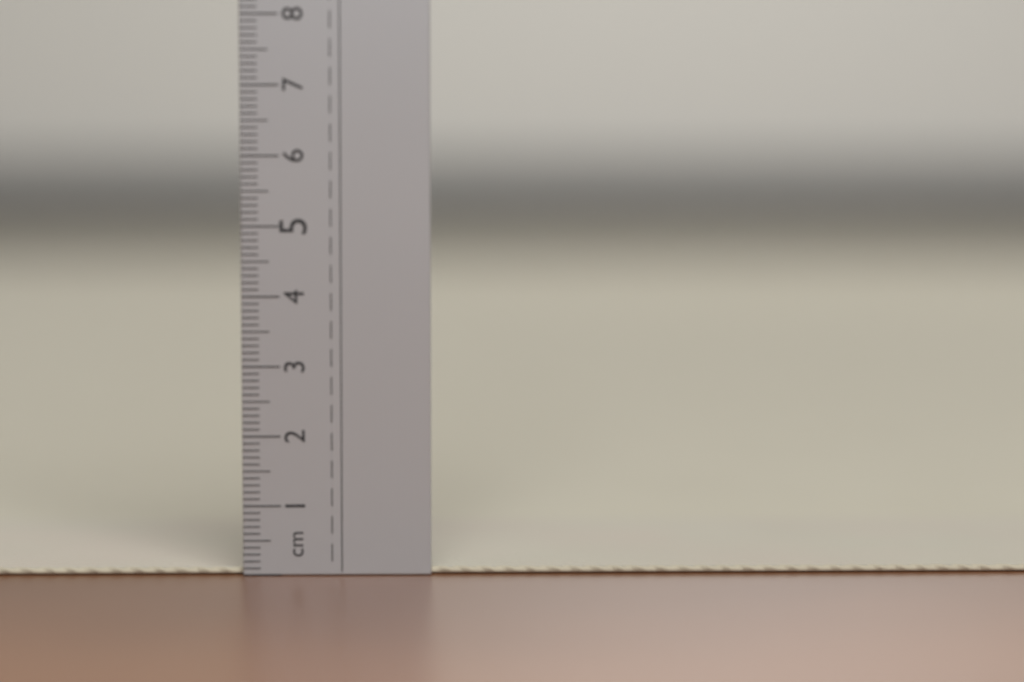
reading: 0.1 cm
